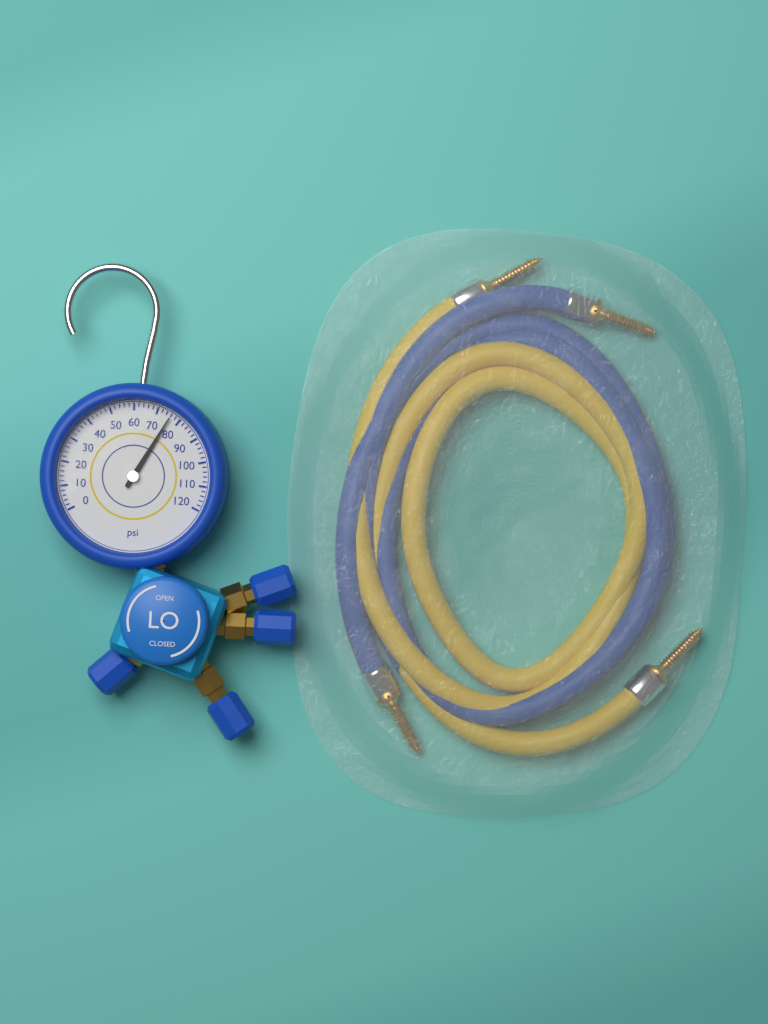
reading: 76 psi
